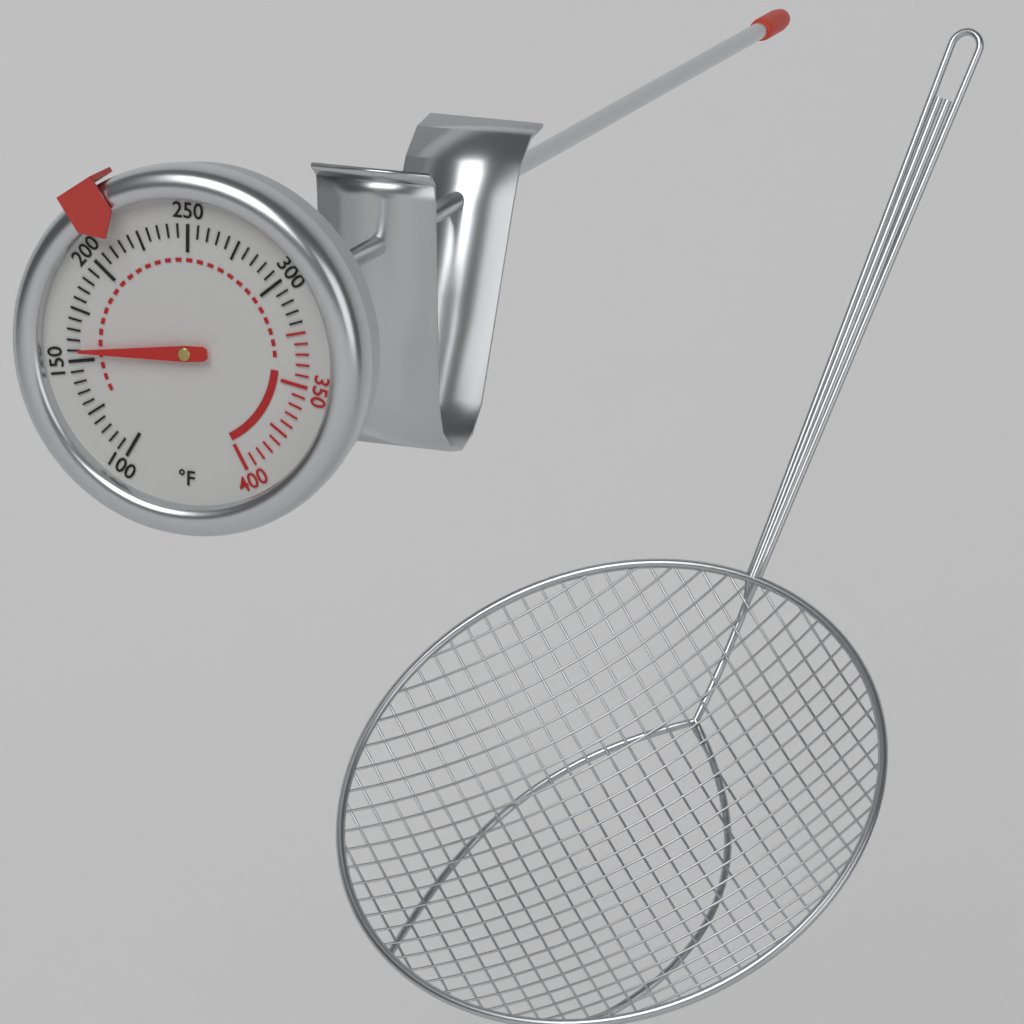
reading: 155 °F
